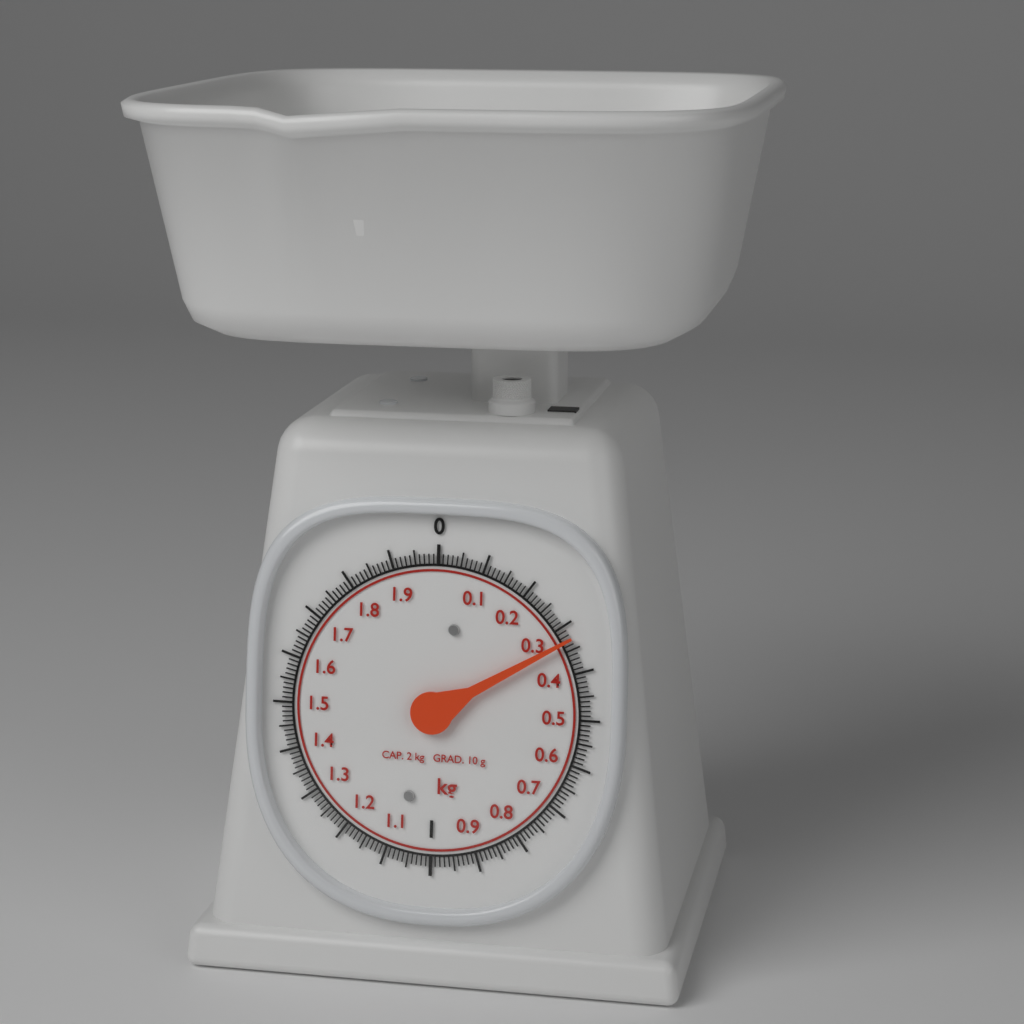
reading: 0.33 kg
